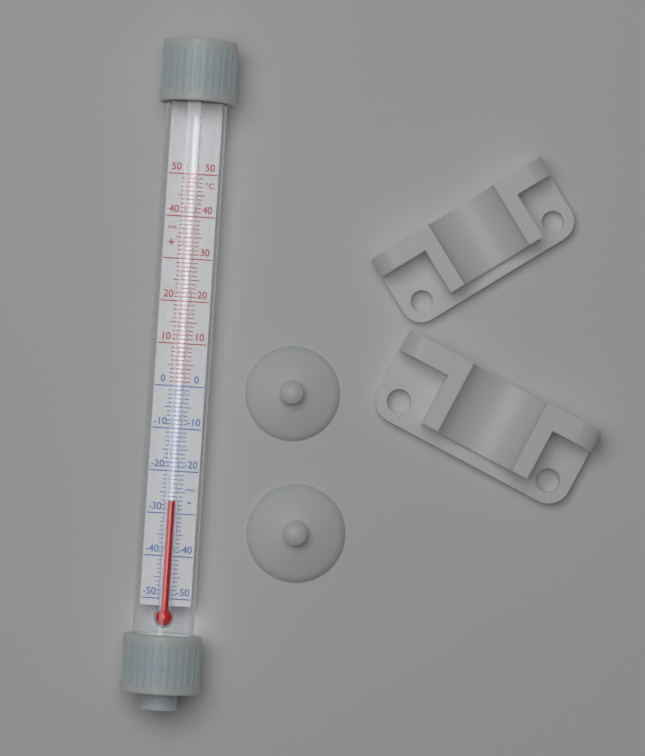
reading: -27 °C
